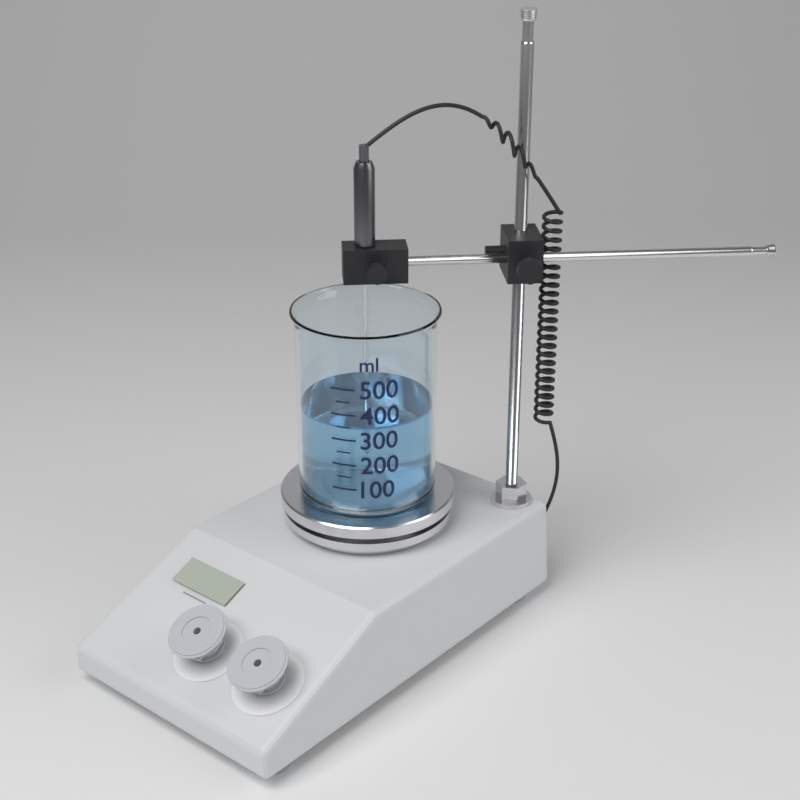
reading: 350 ml
